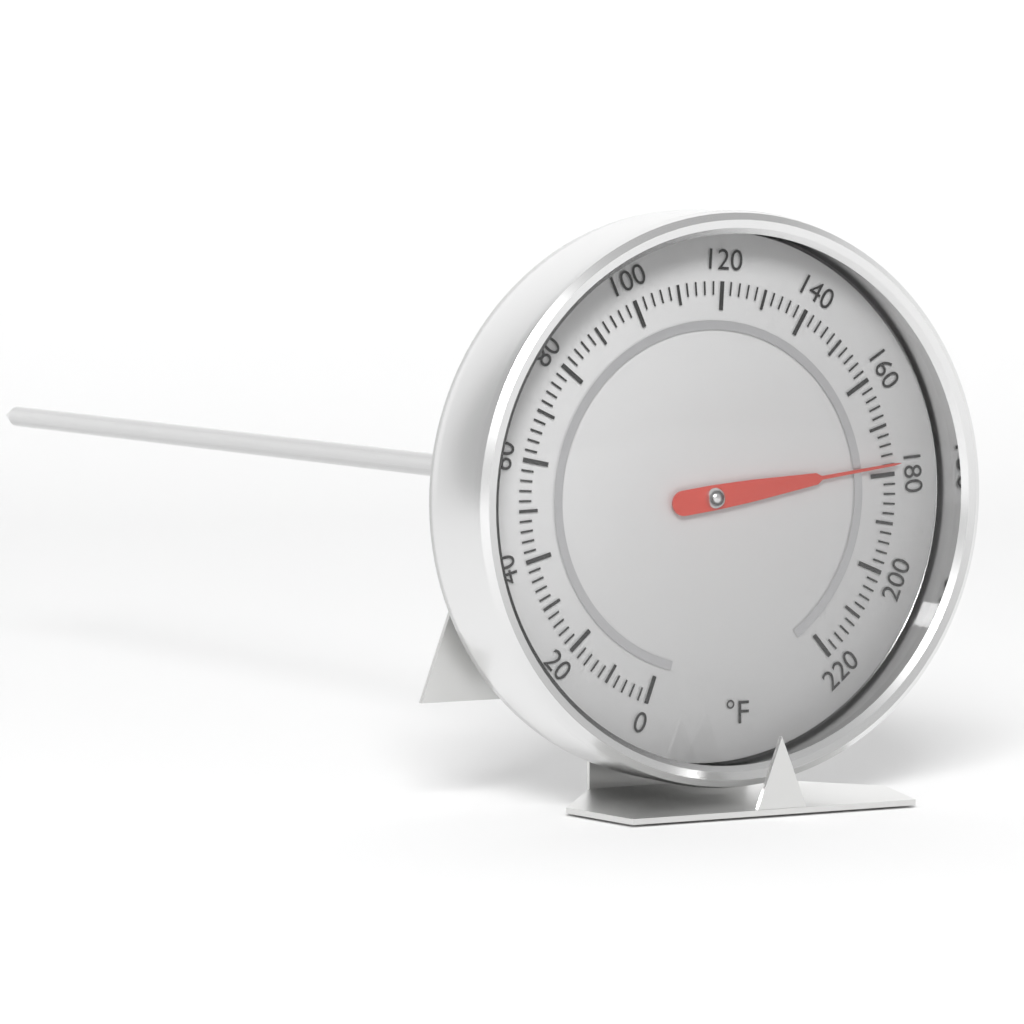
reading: 178 °F
